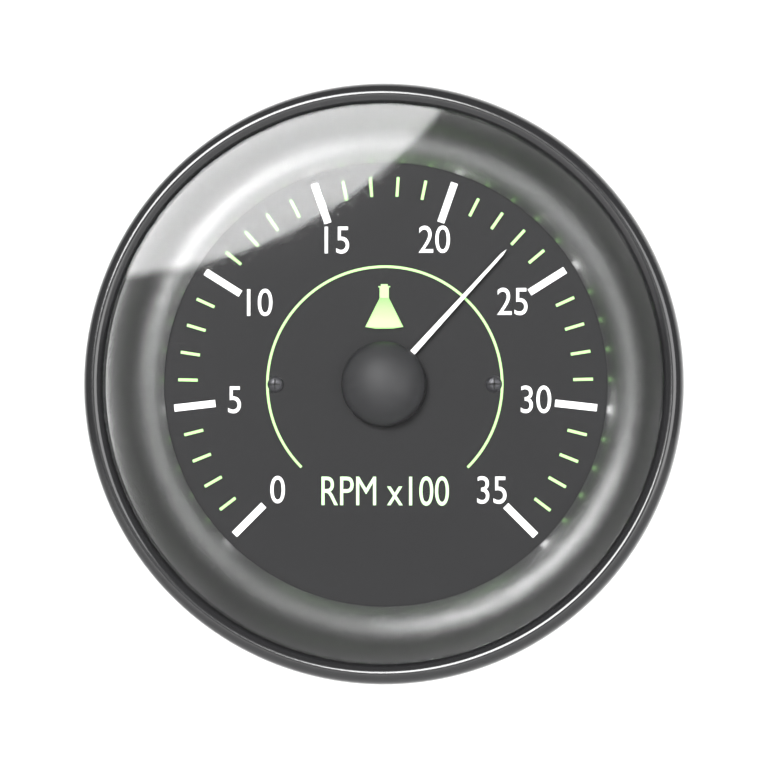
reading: 23 RPM x100
